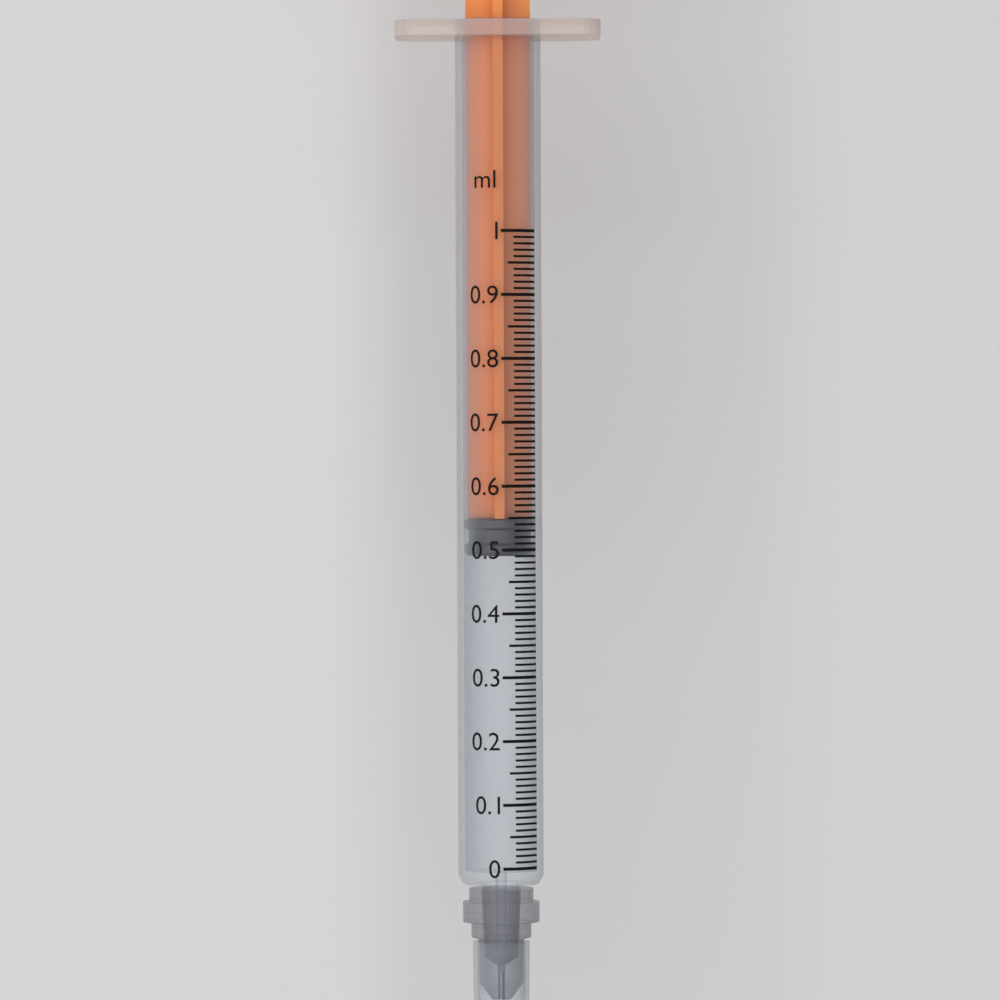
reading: 0.49 ml
